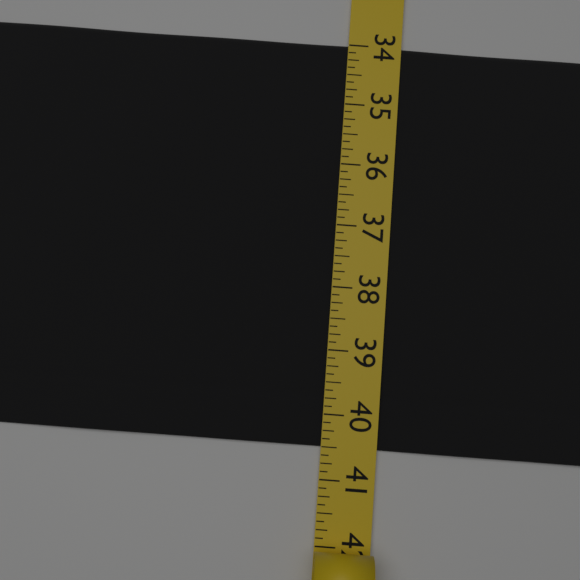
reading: 40.500 (no unit)
